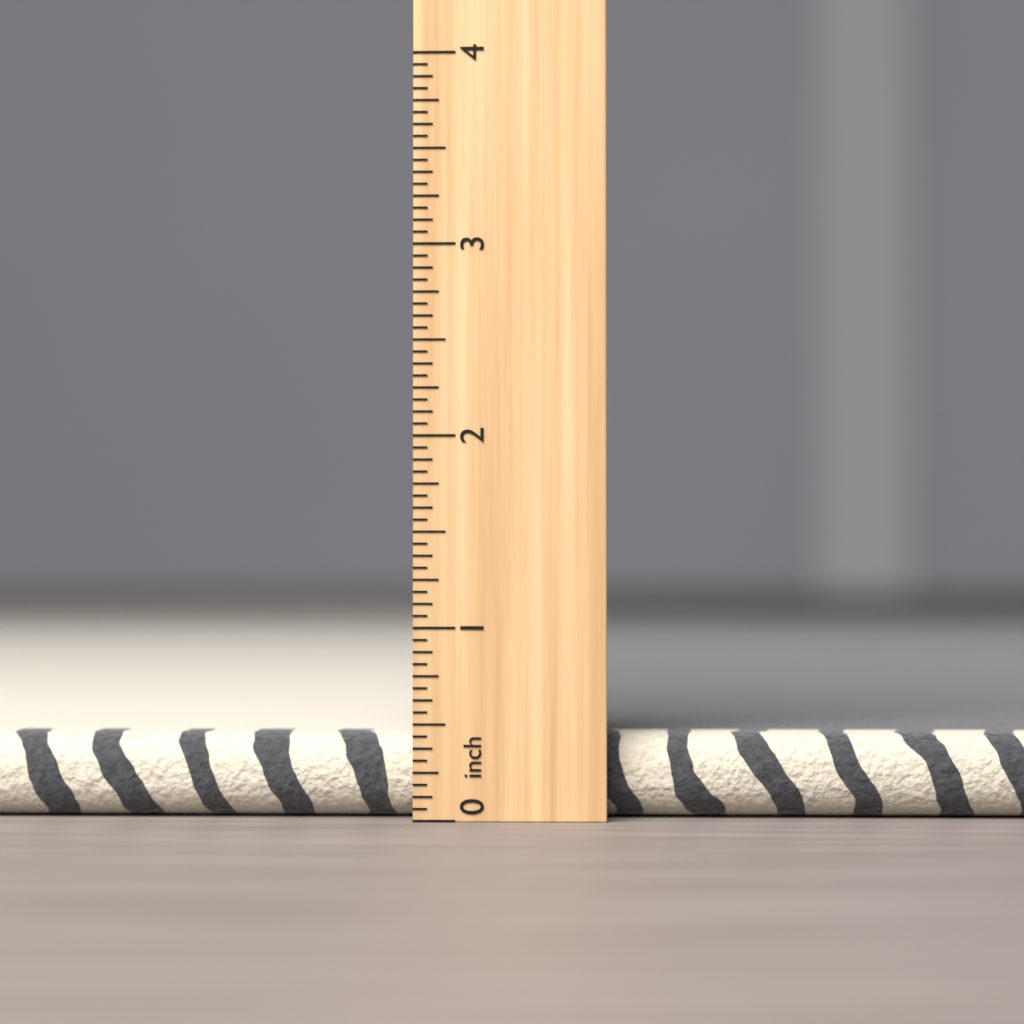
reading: 0.4375 inch
